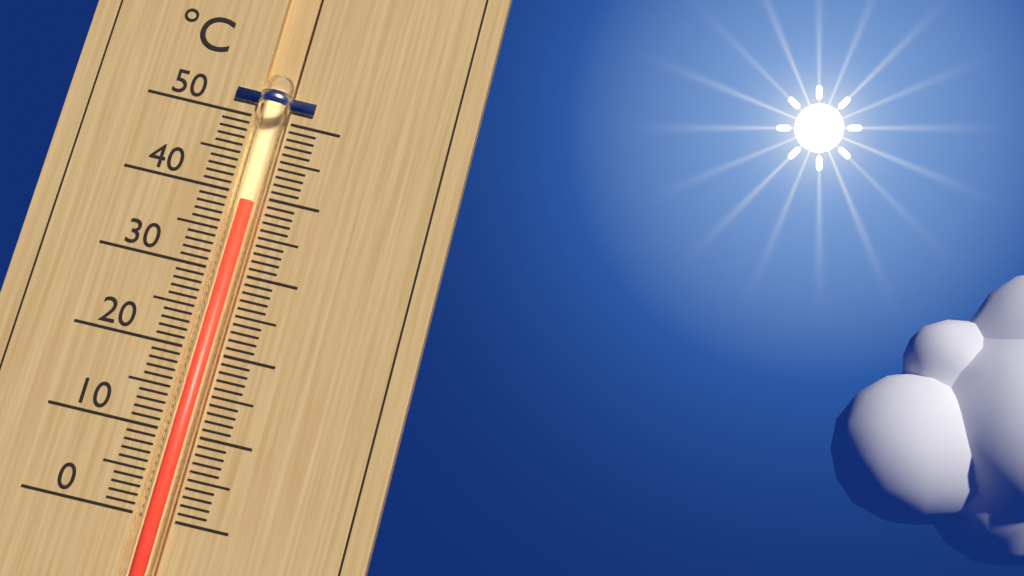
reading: 39 °C
